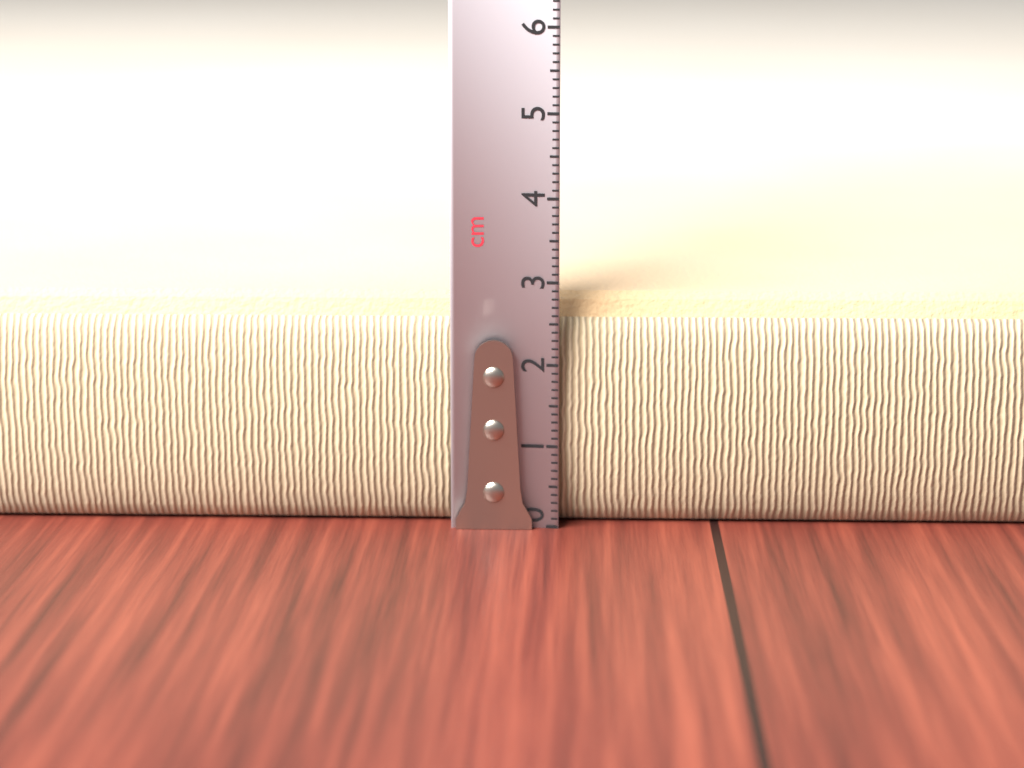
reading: 2.8 cm
